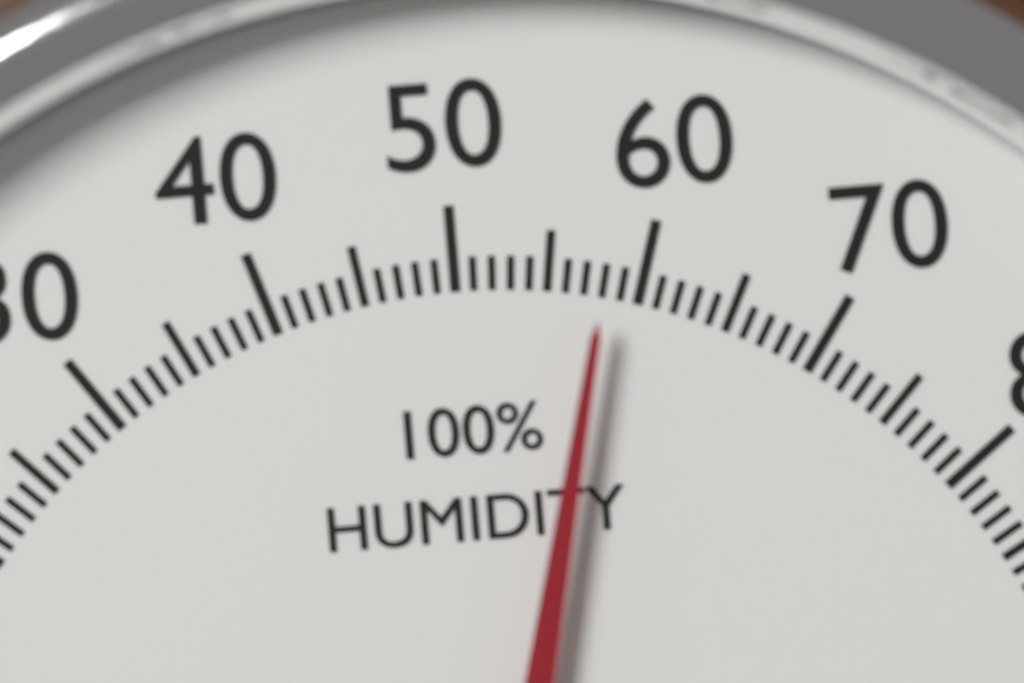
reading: 58 %
